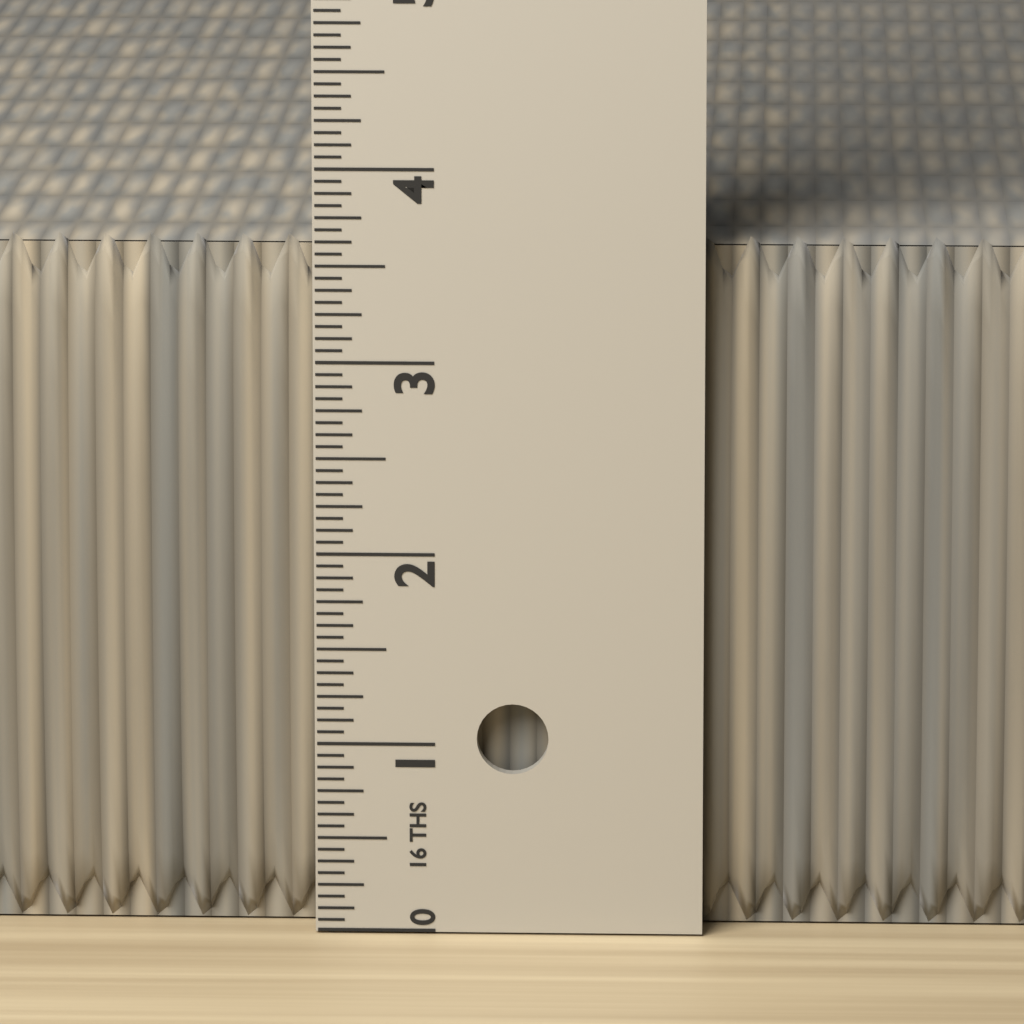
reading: 3.6250 in
